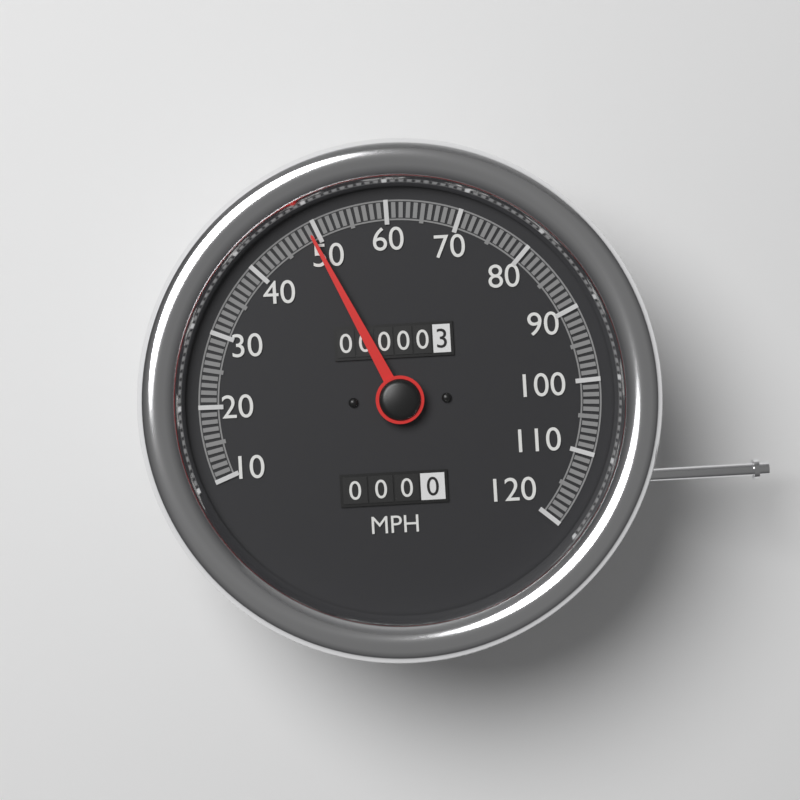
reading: 49 MPH
